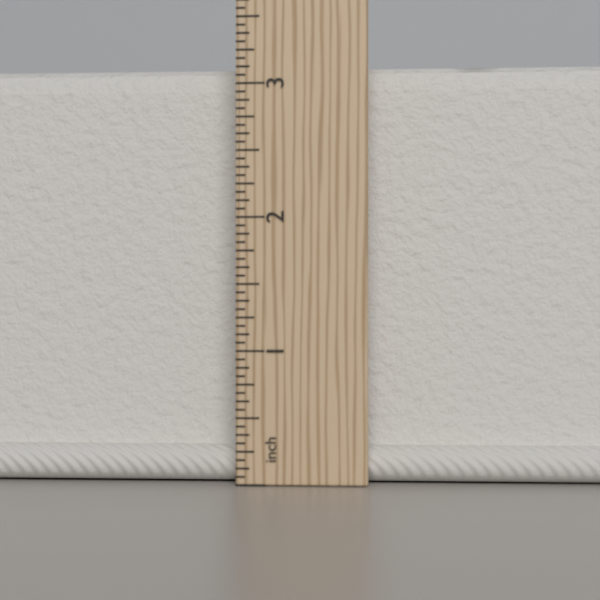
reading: 3.1875 in
